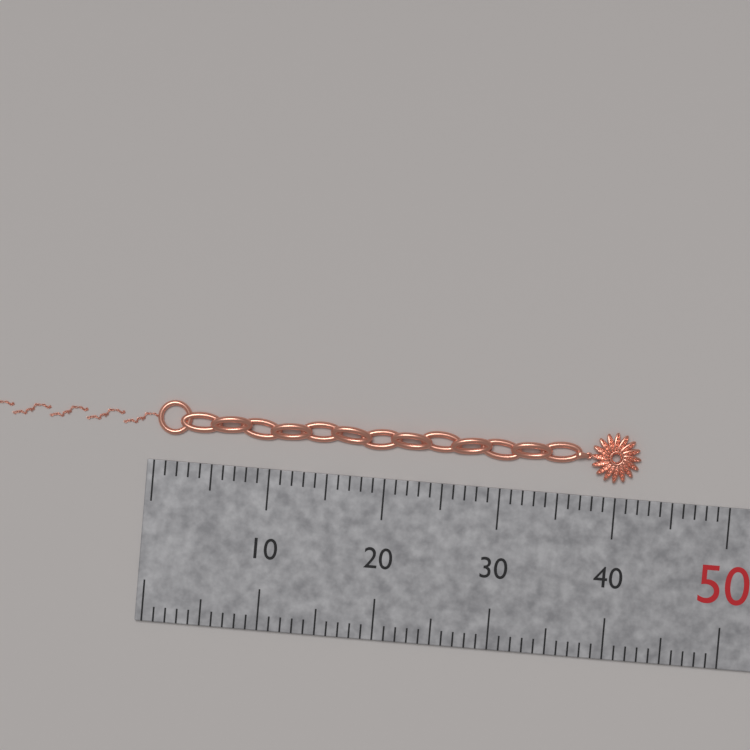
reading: 42 mm
